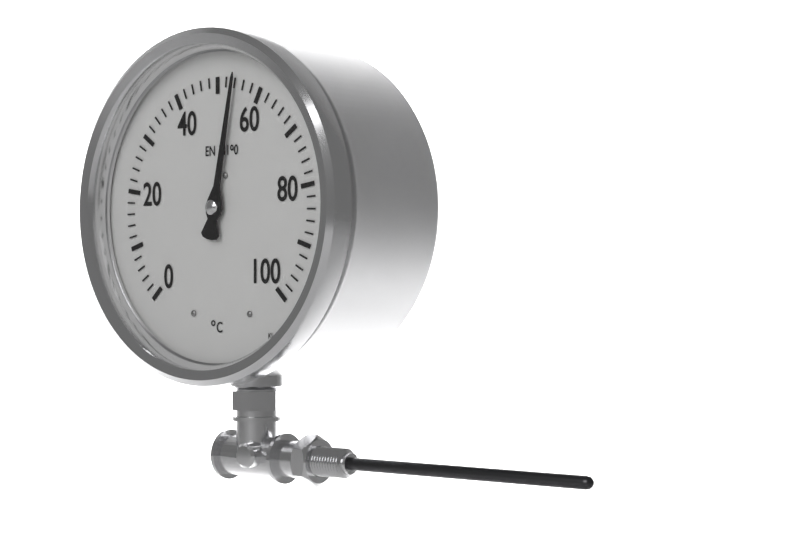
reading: 54 °C
